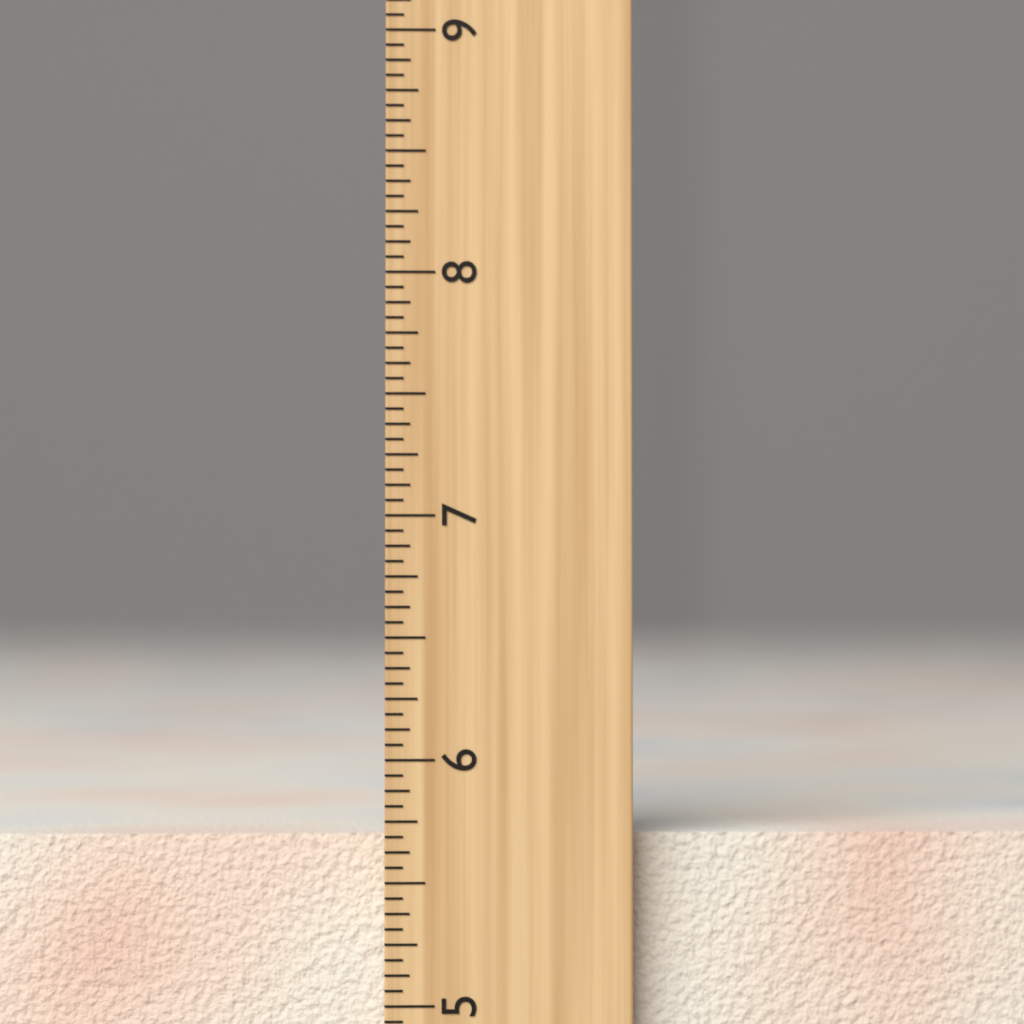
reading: 5.6875 inch
